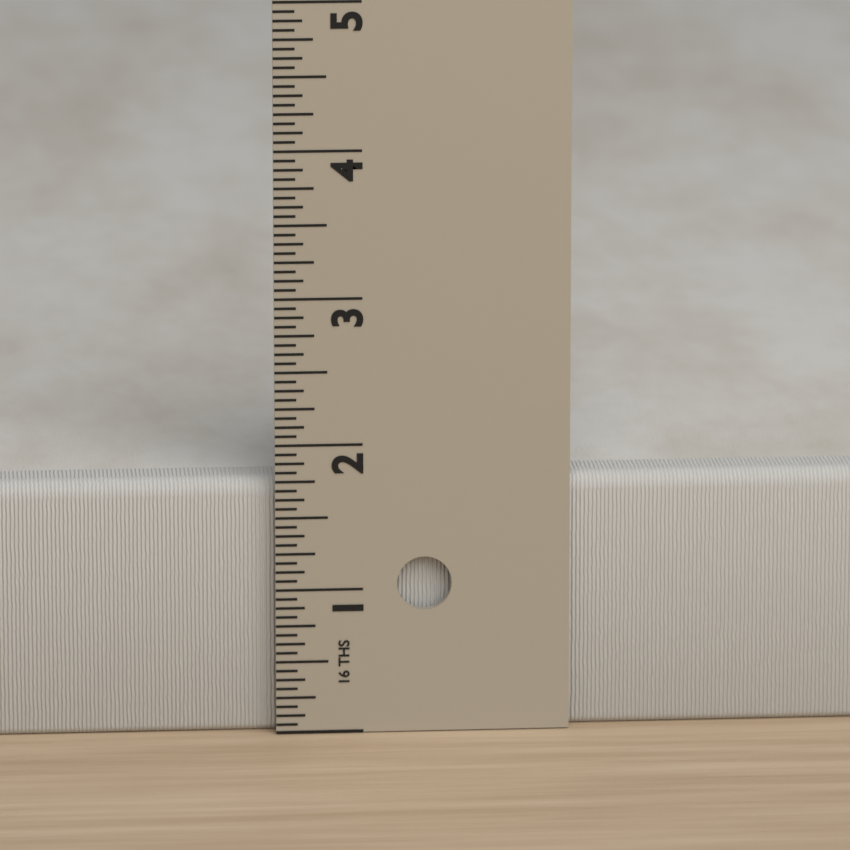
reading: 1.7500 in
